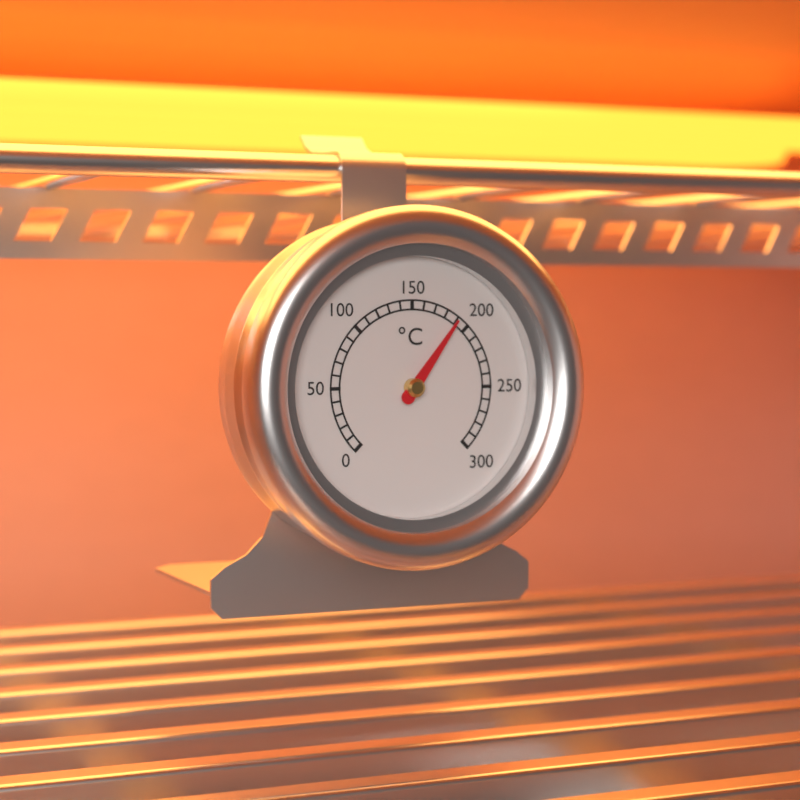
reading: 190 °C
